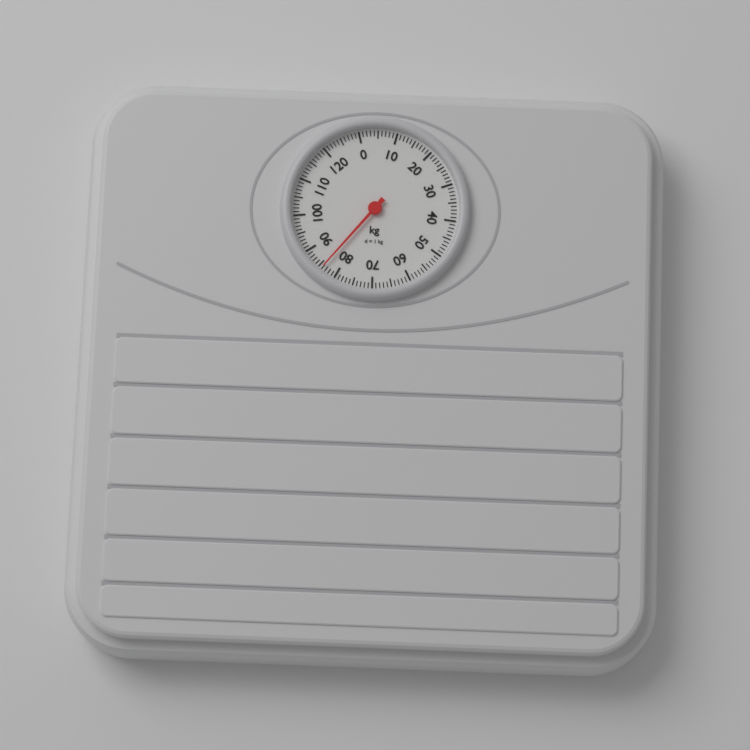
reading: 84 kg
